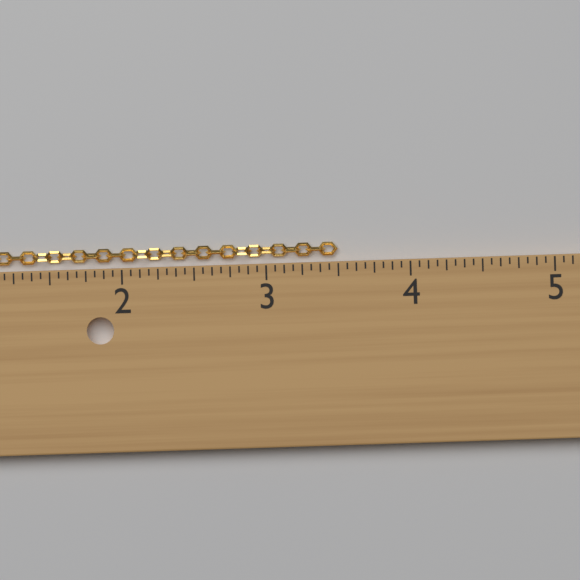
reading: 3.5000 in
